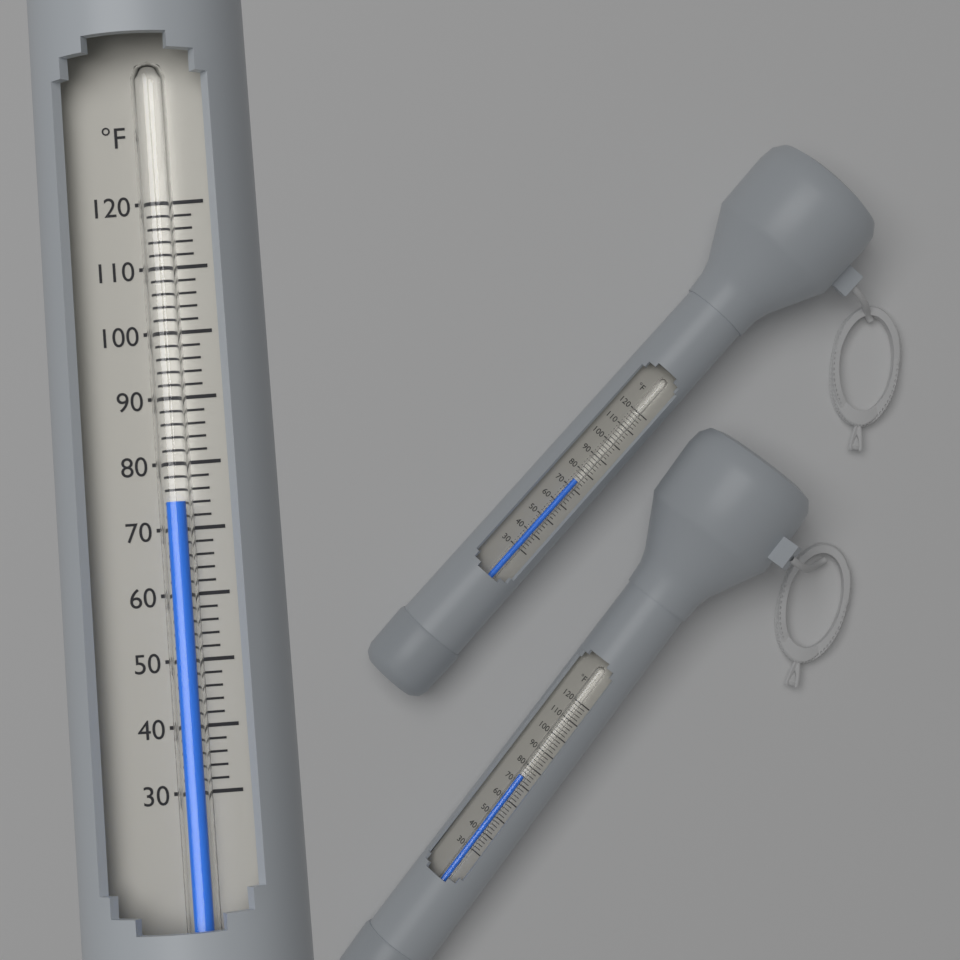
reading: 74 °F
